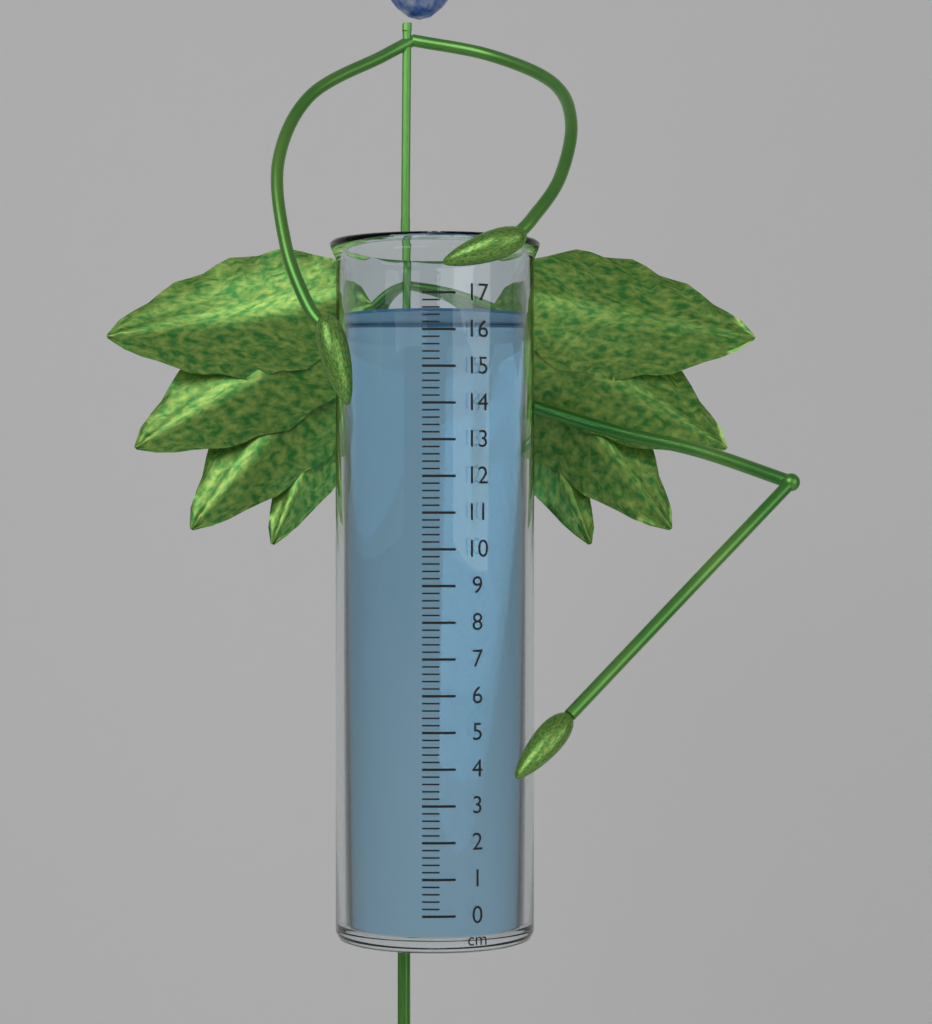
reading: 16.6 cm
